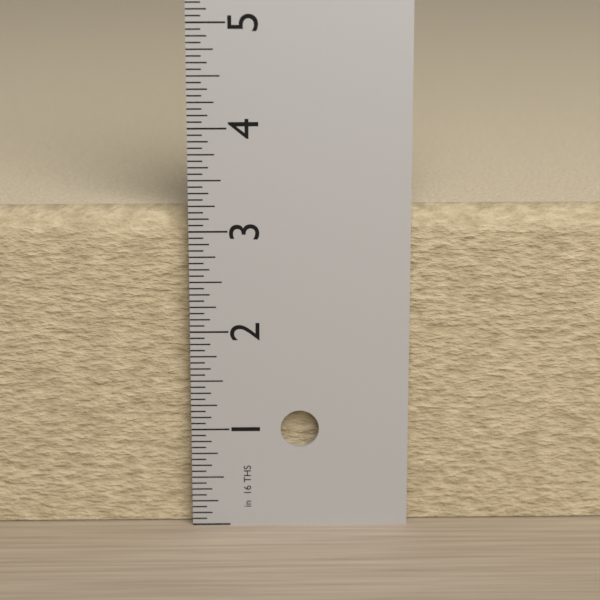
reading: 3.1875 in
